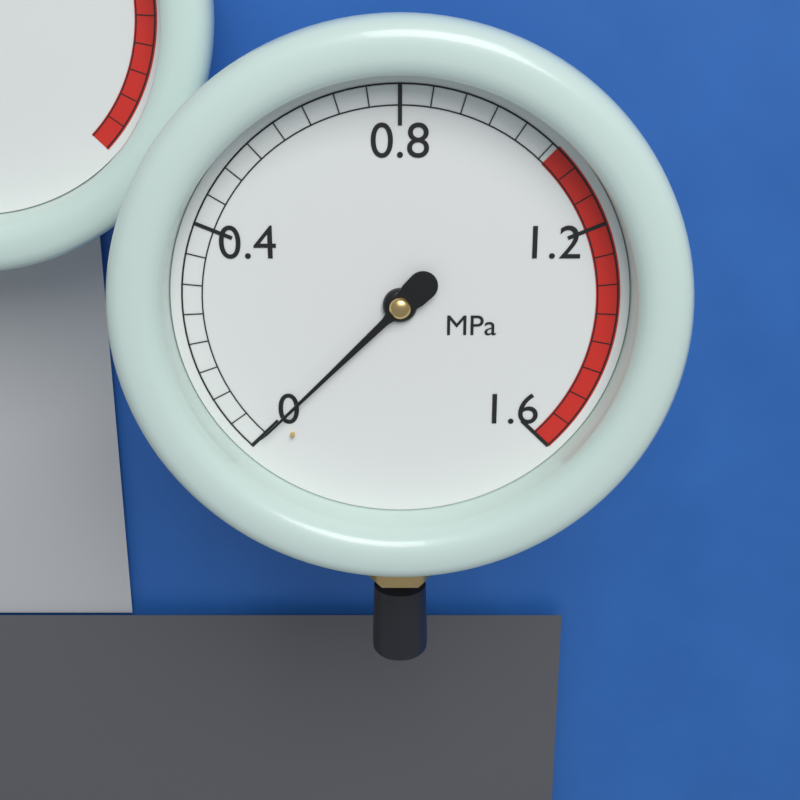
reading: 0.00 MPa
